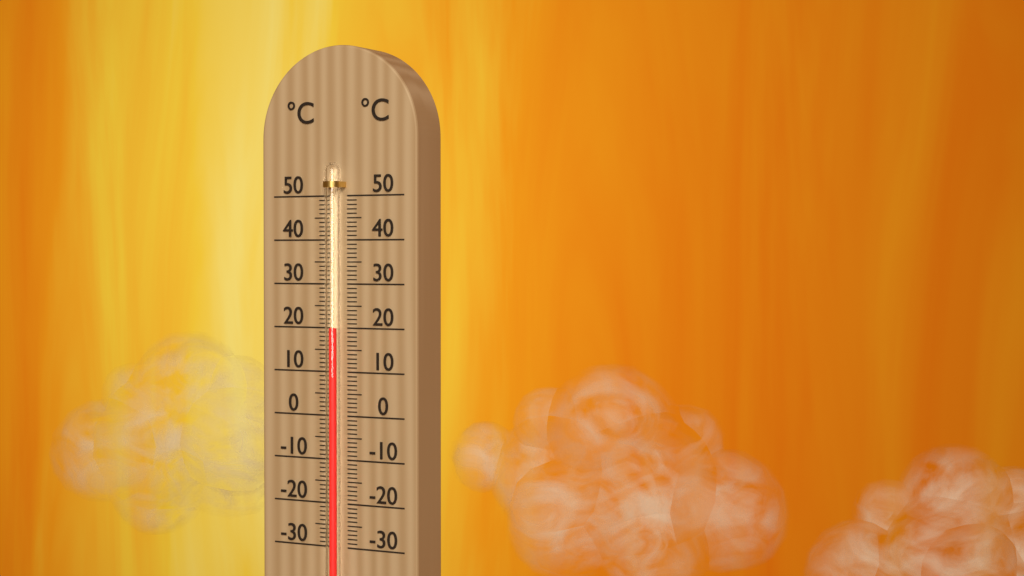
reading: 20 °C
